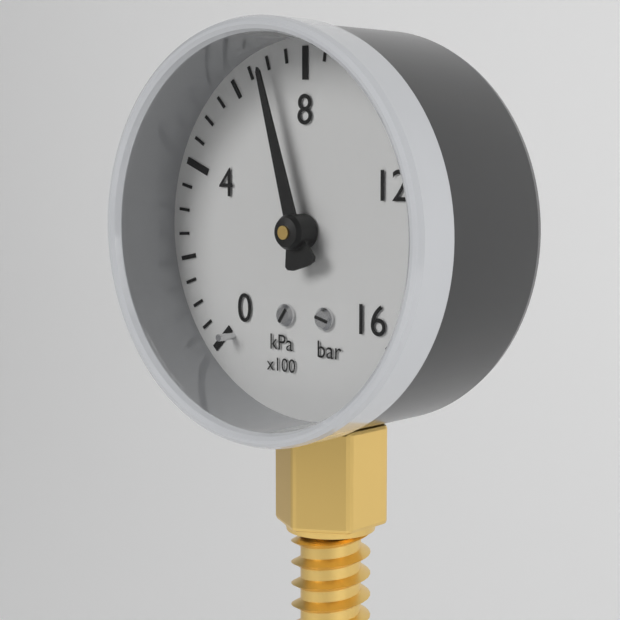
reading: 700 kPa
